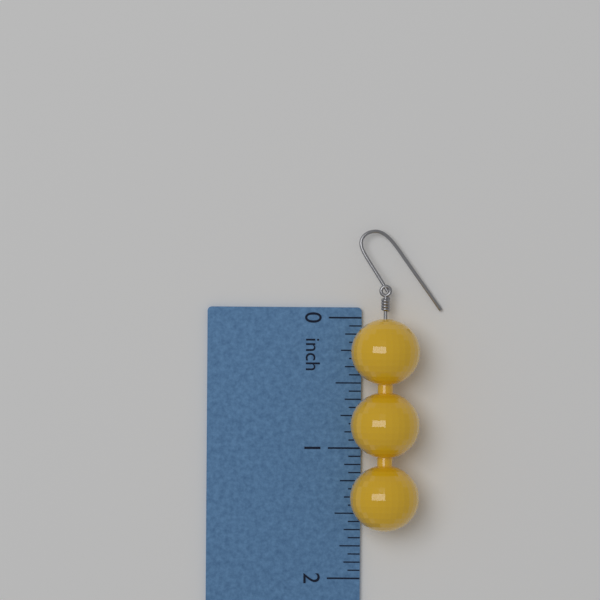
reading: 1.6250 inch
